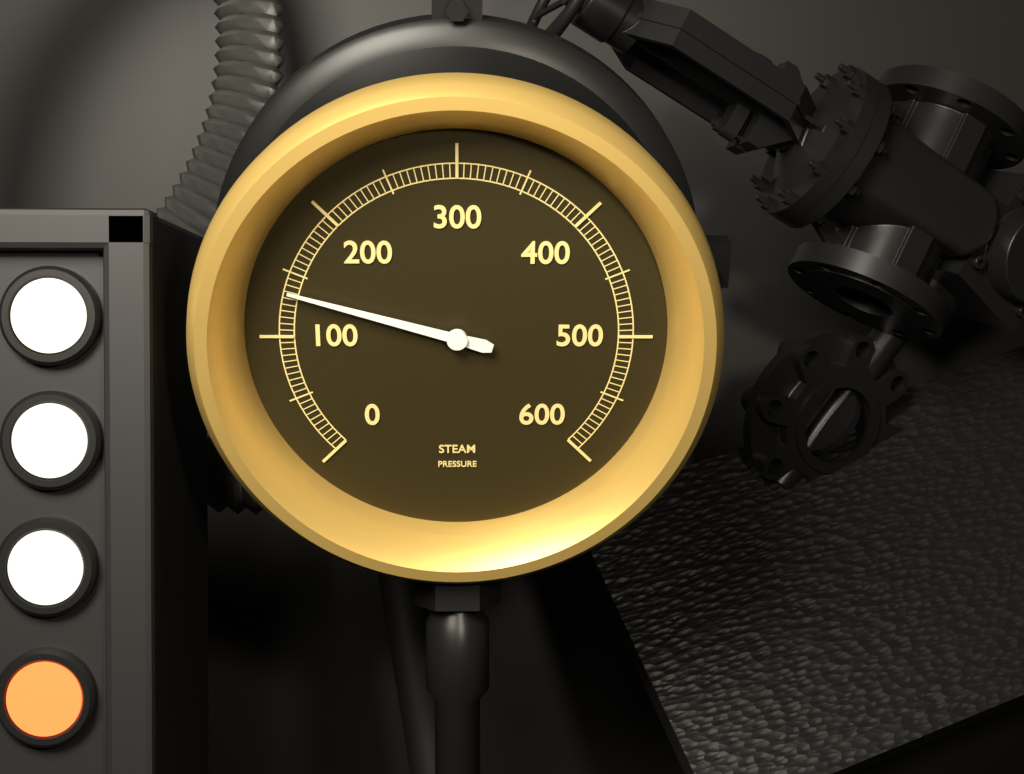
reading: 135 (no unit)
